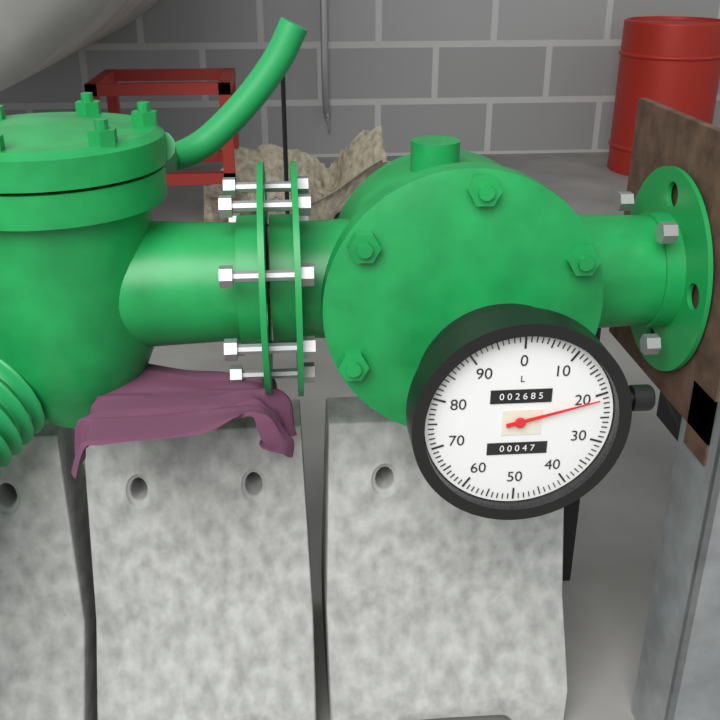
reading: 21 L
